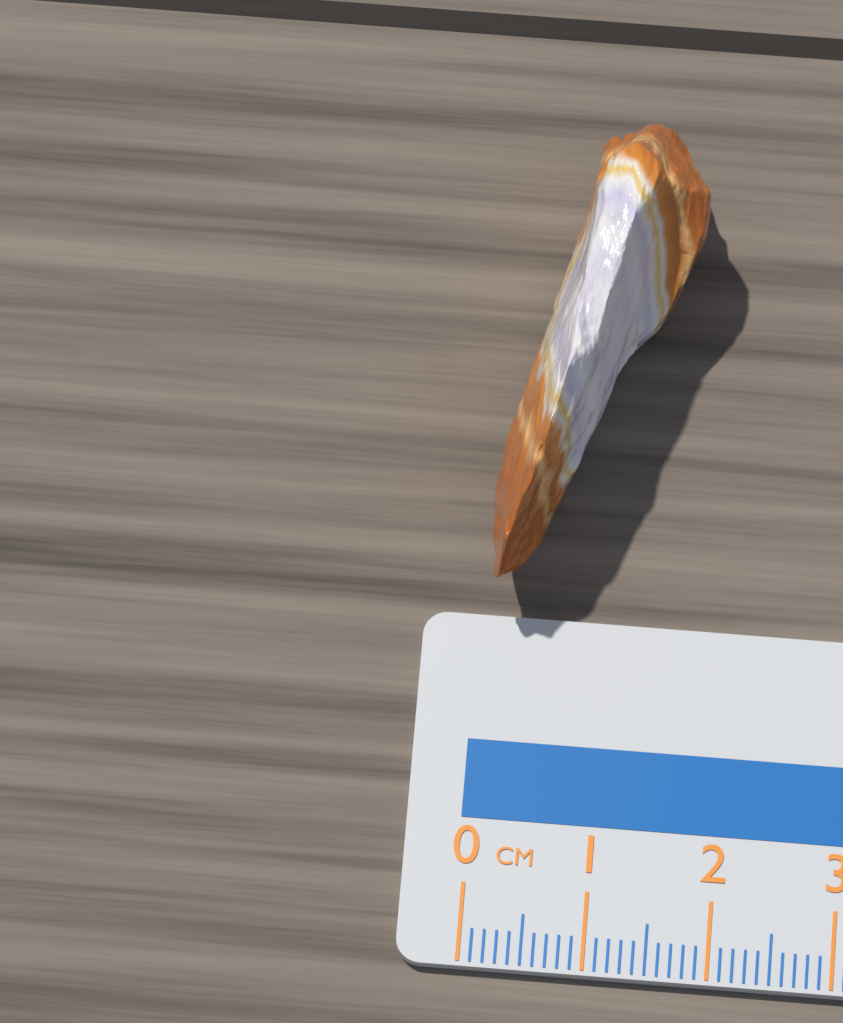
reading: 1.6 cm
